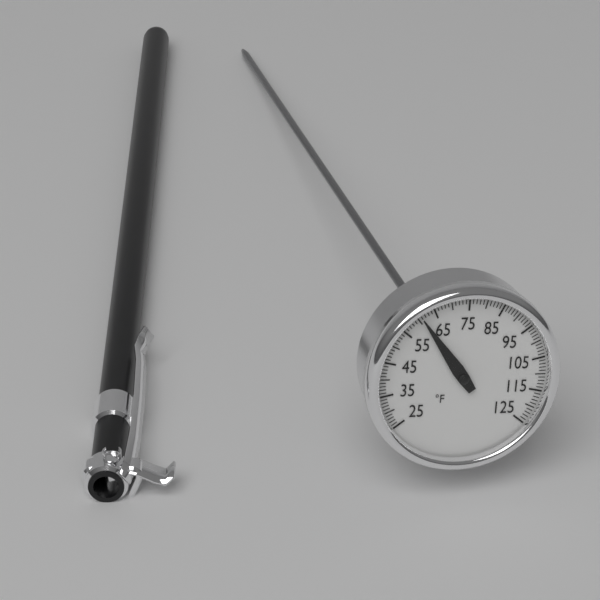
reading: 61 °F
